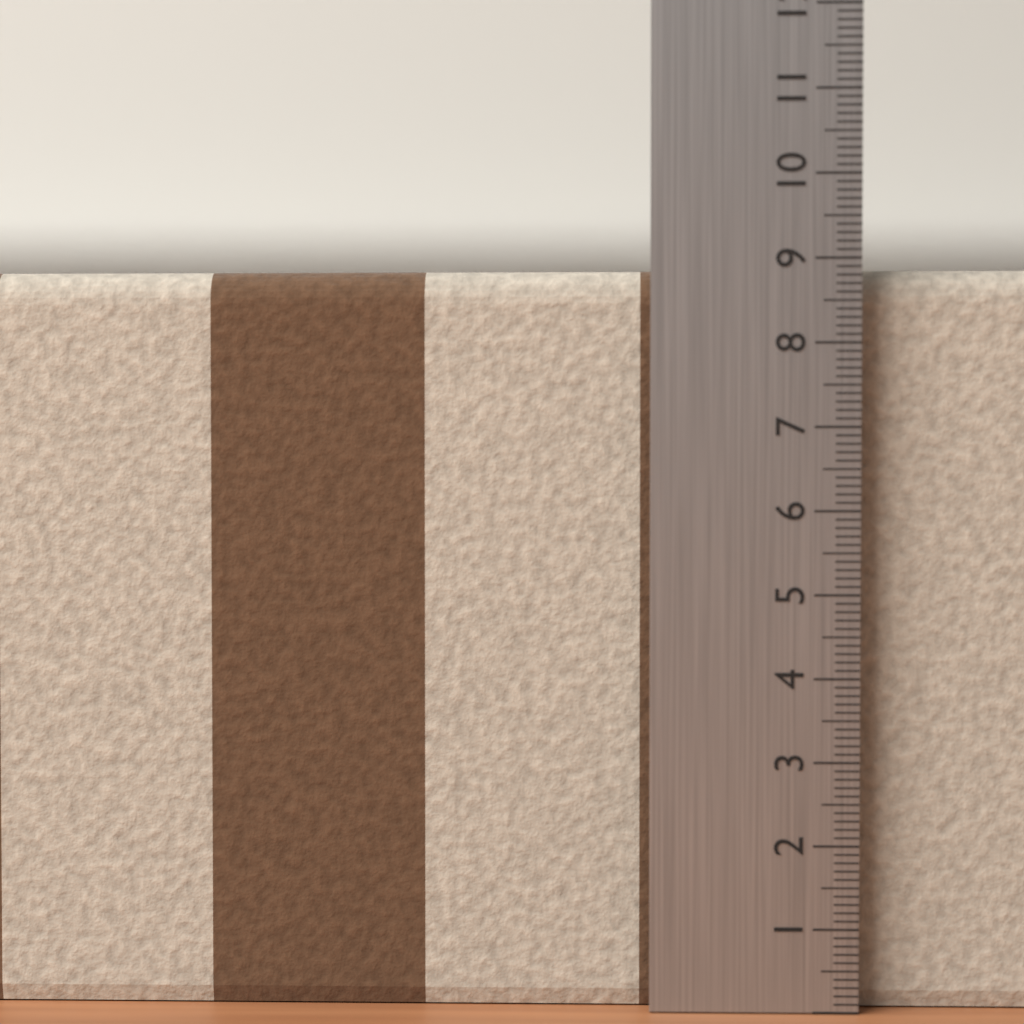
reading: 8.9 (no unit)
